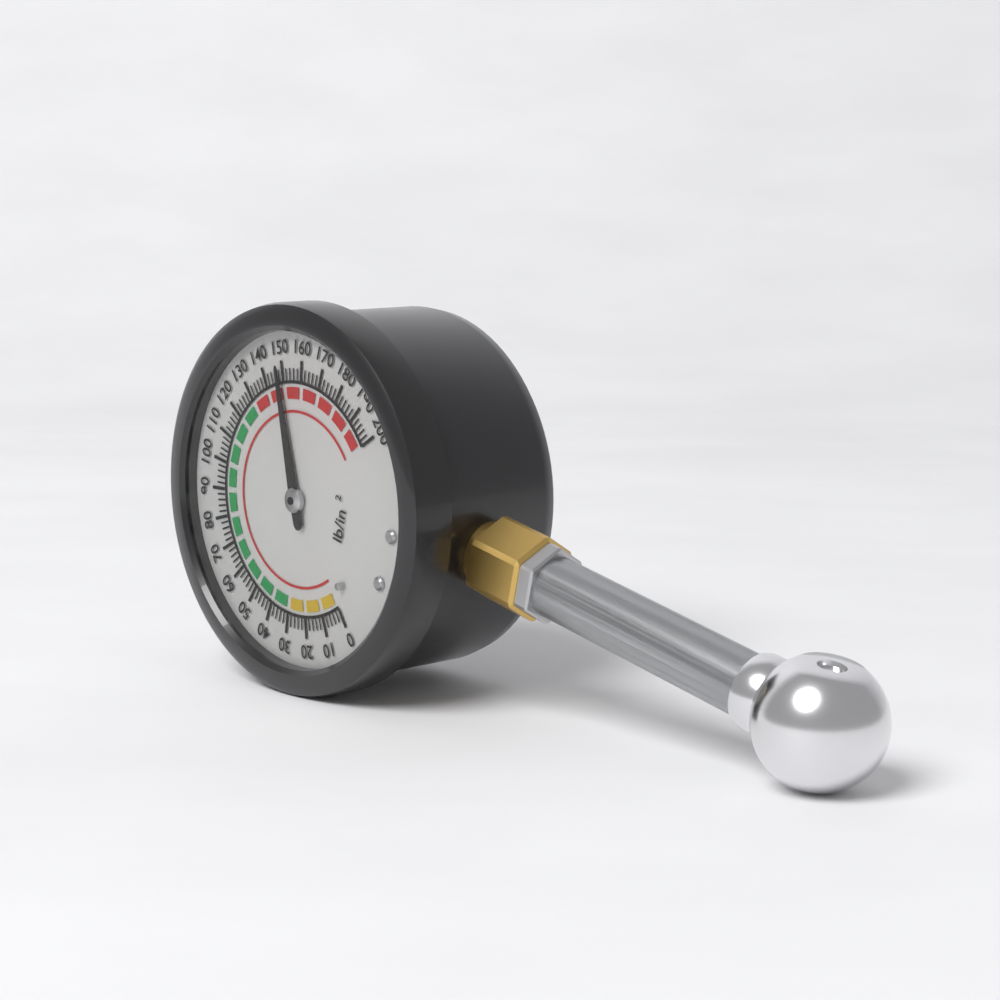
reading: 148 psi
